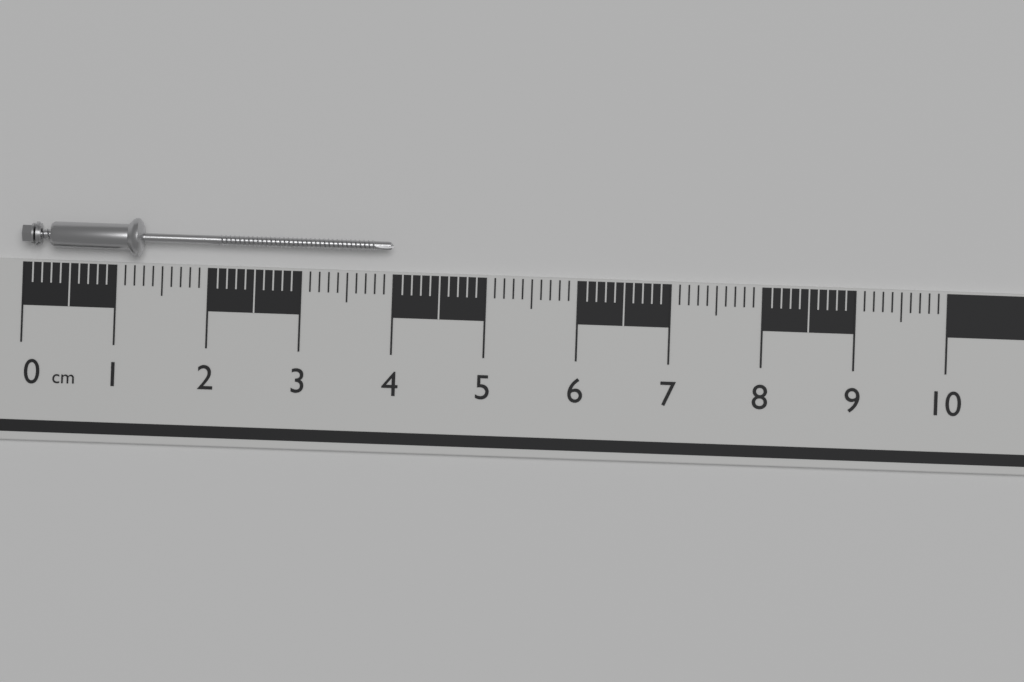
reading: 4.0 cm
